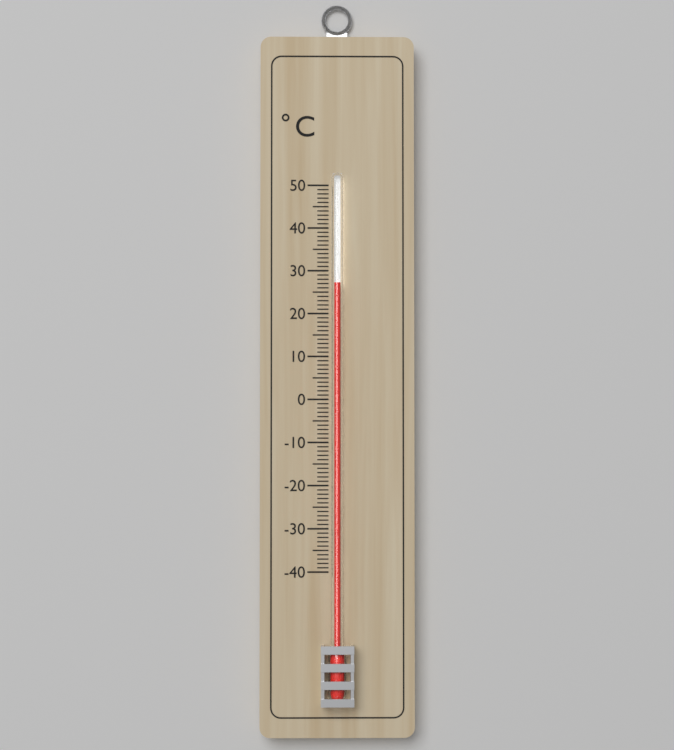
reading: 27 °C
